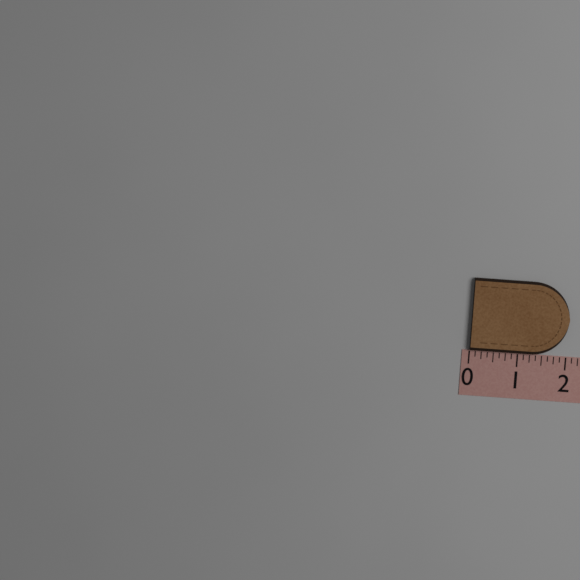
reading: 2.000 (no unit)
